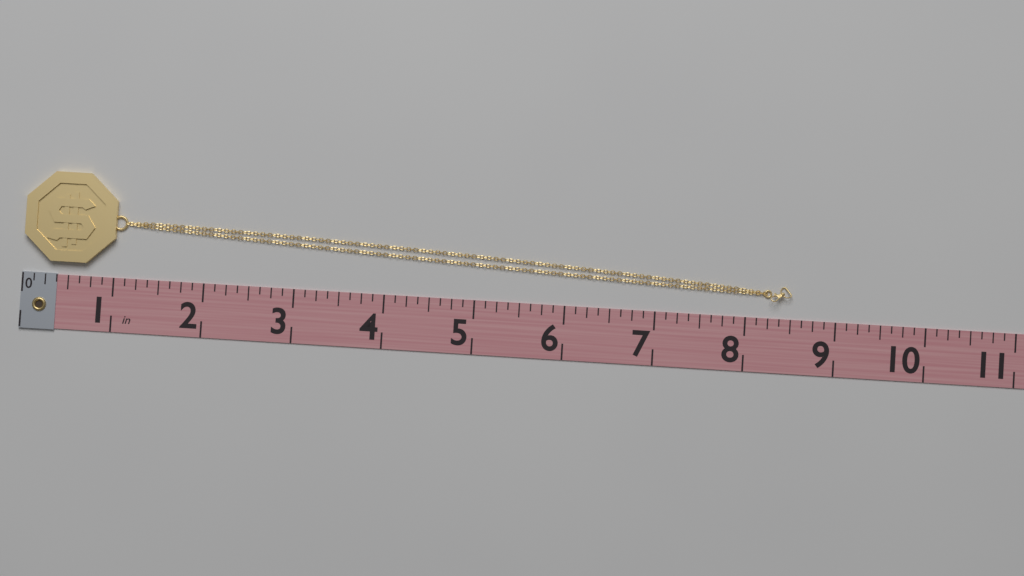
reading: 8.500 in
